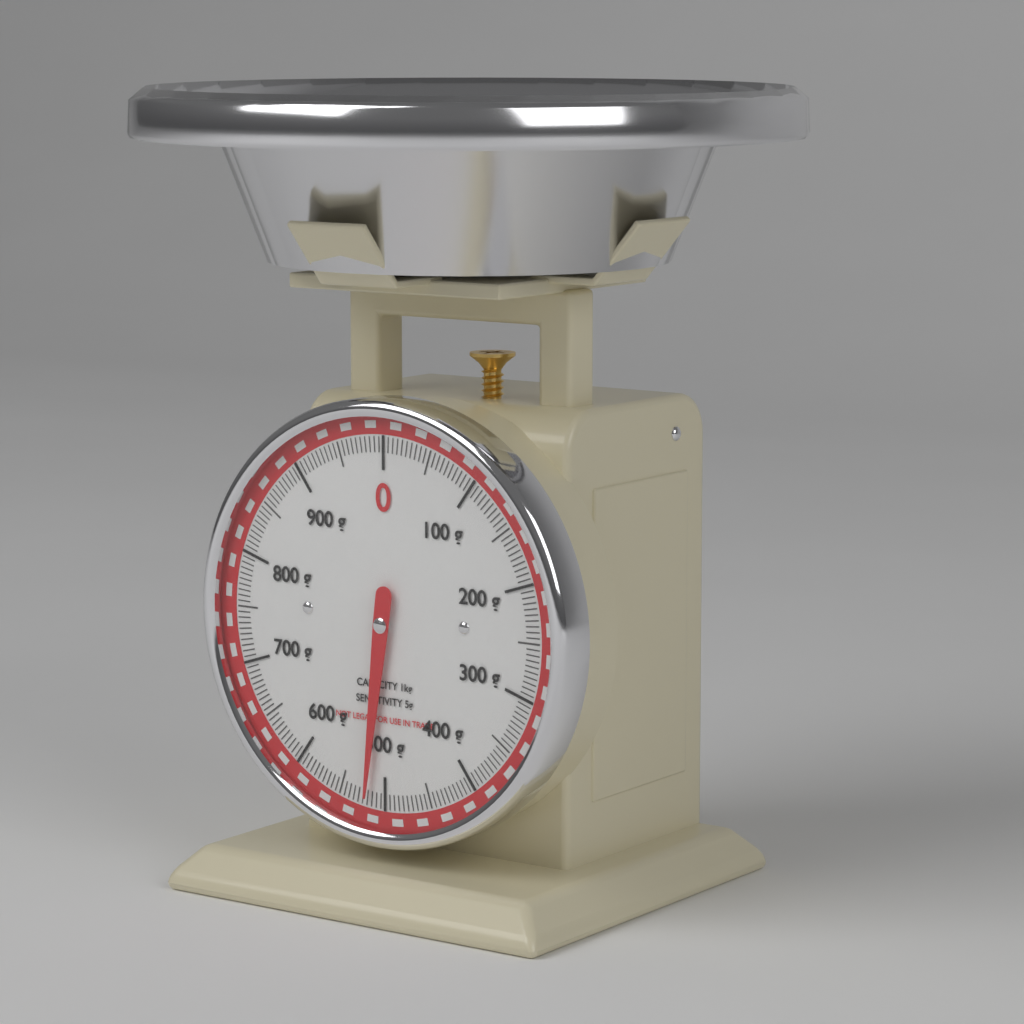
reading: 520 g
